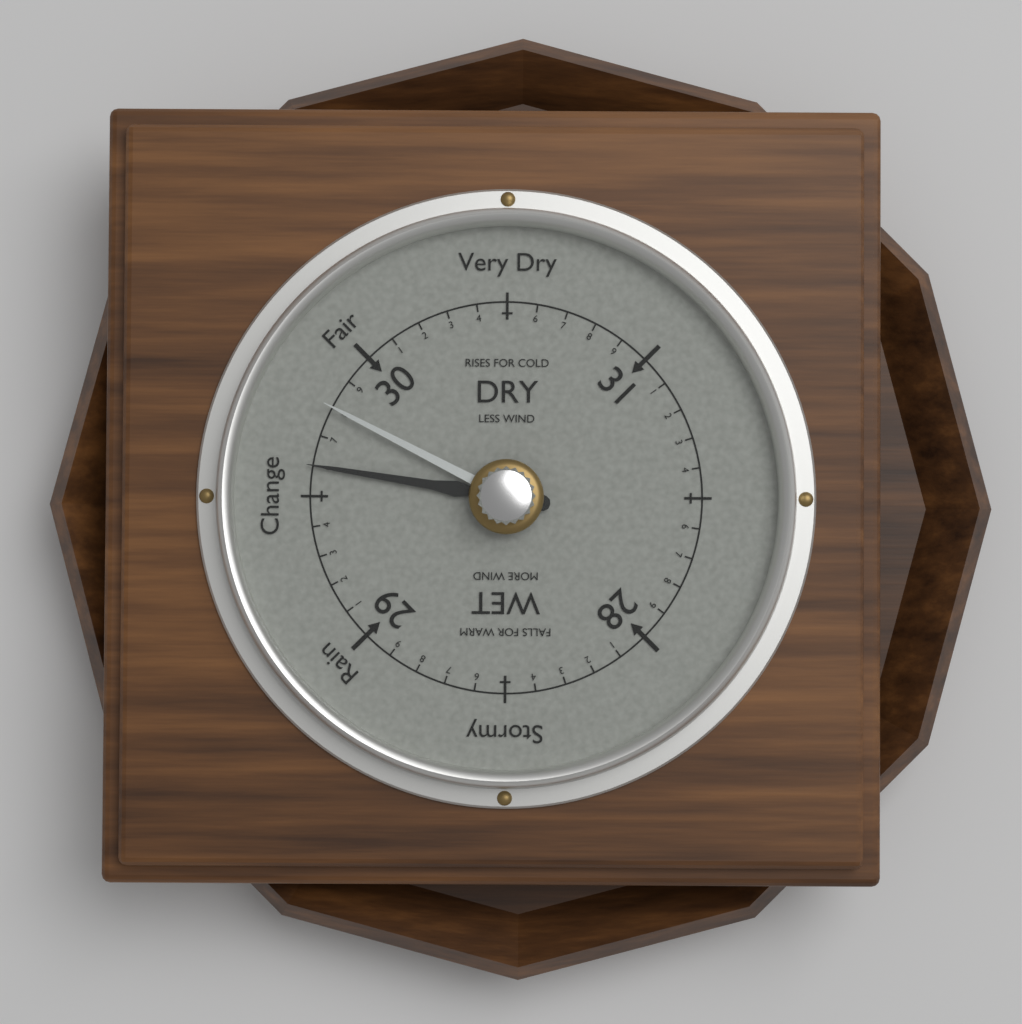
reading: 29.6 (no unit)
